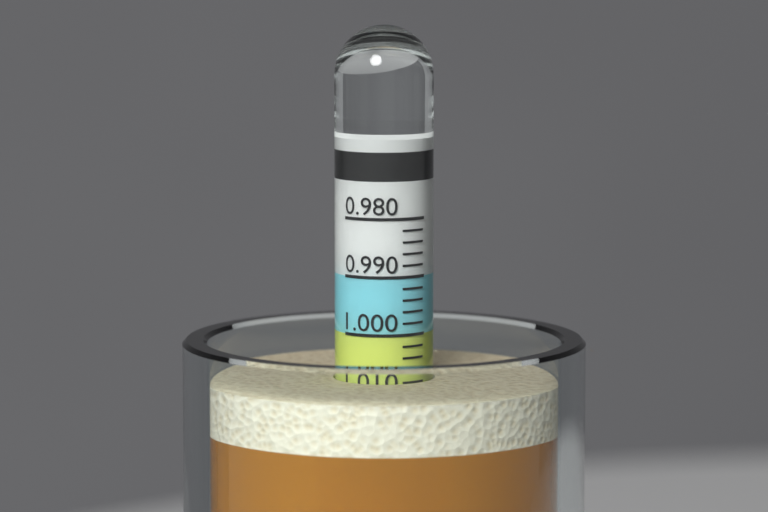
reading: 1.008 (no unit)
